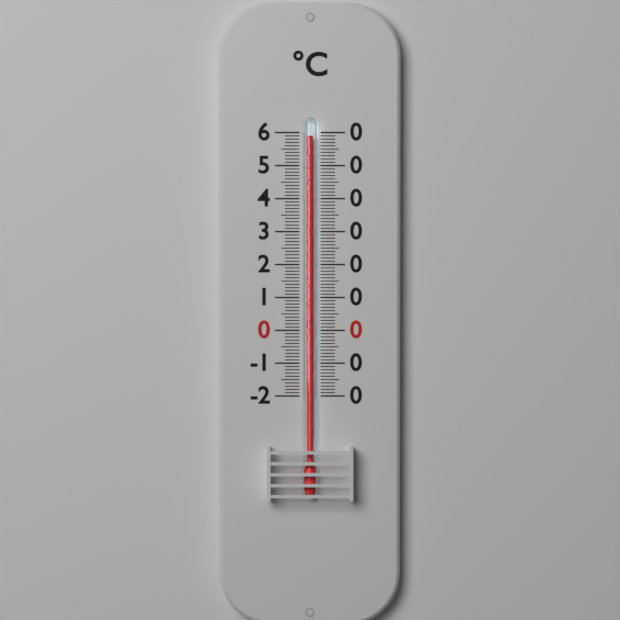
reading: 59 °C
